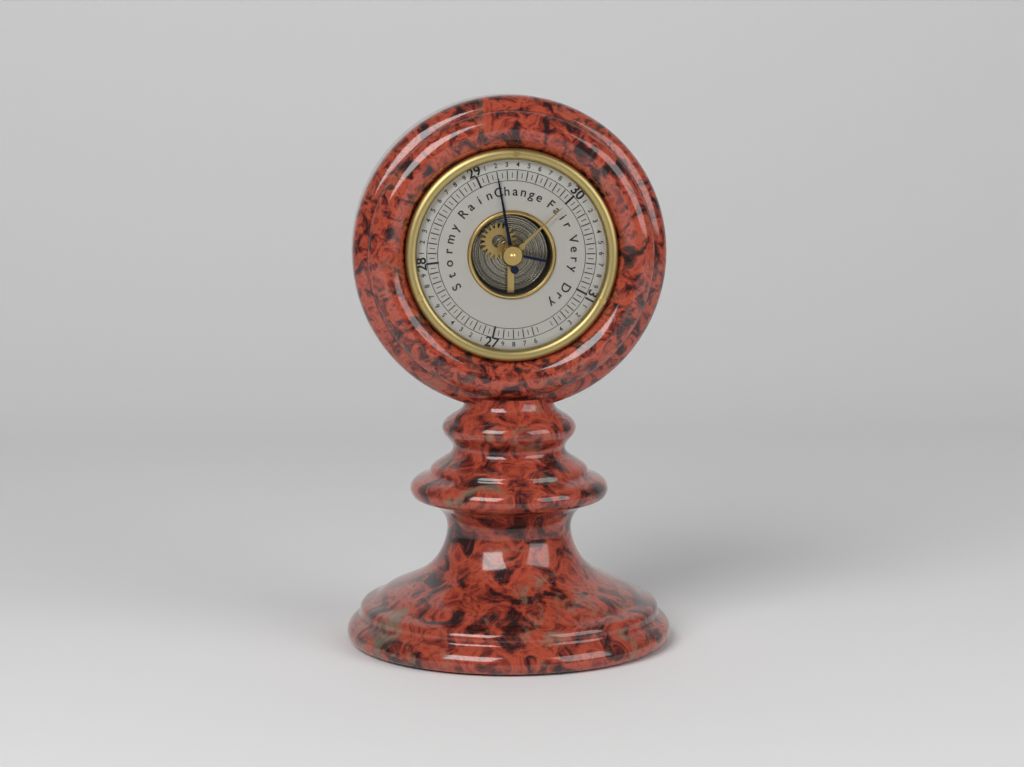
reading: 29.20 (no unit)
